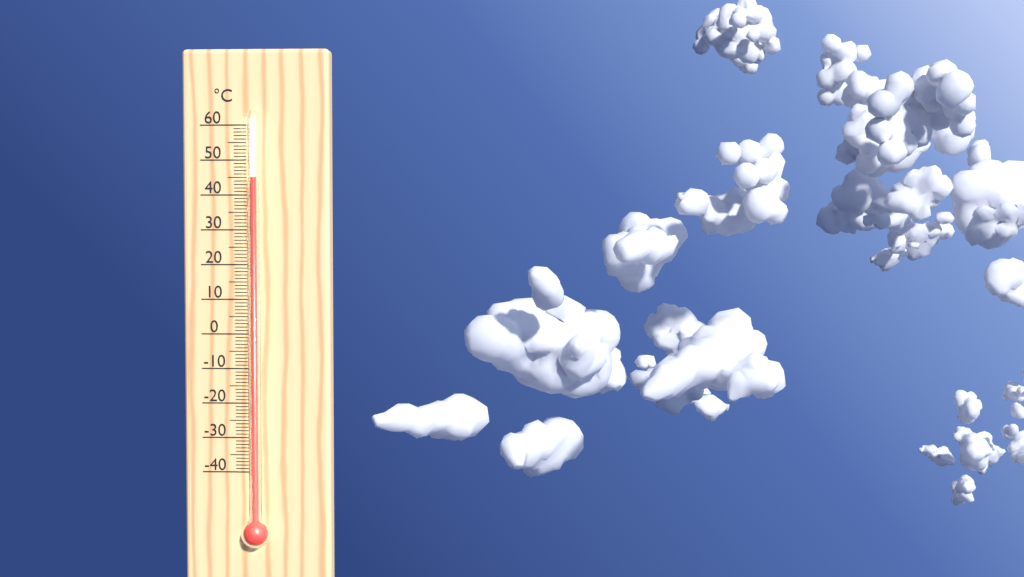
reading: 45 °C
